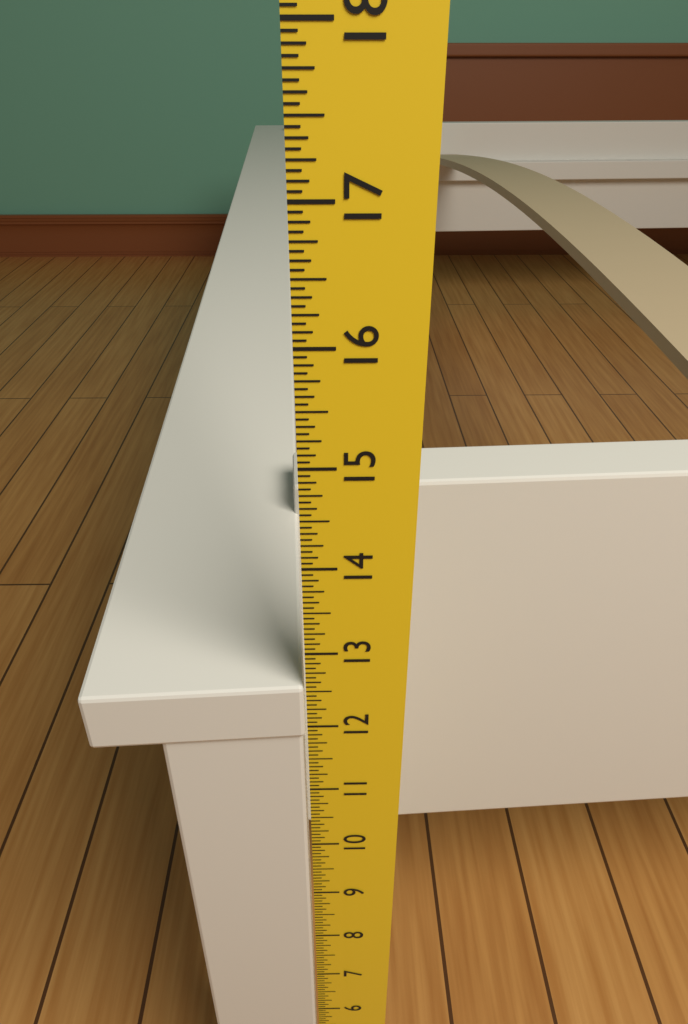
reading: 12.5625 in
